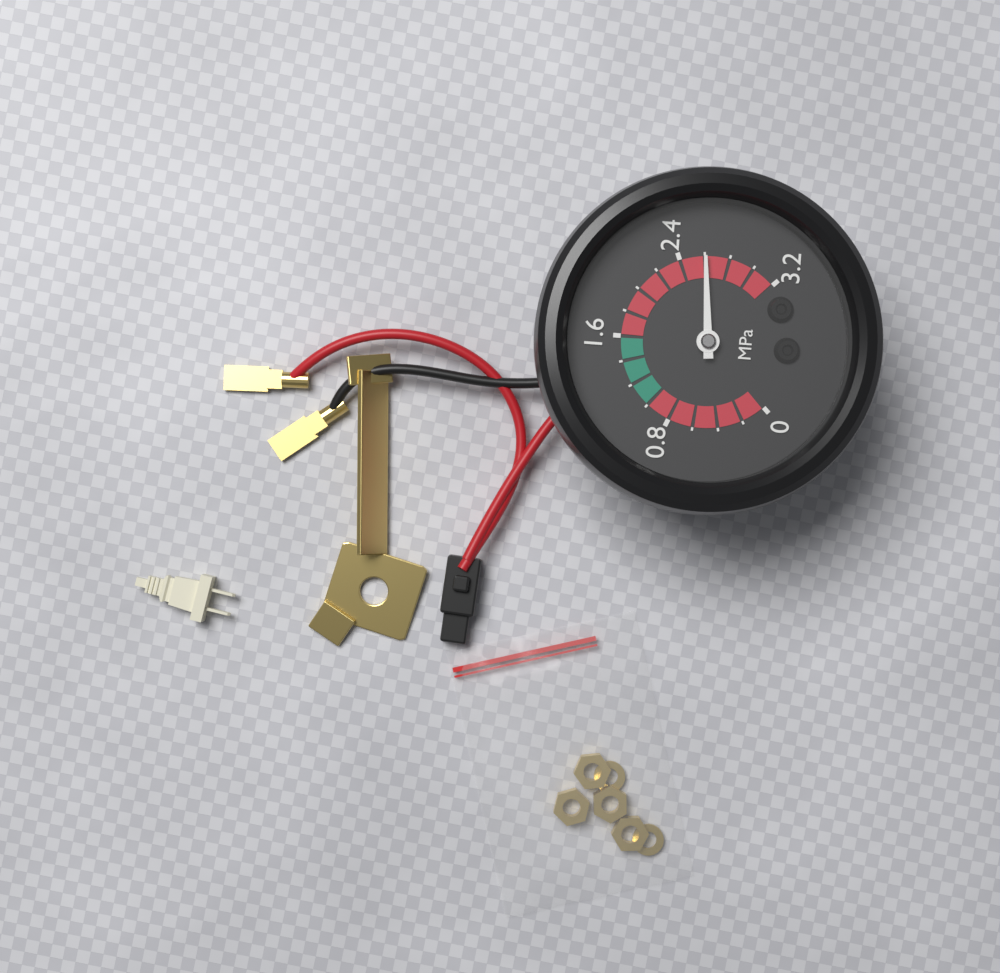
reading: 2.6 MPa
